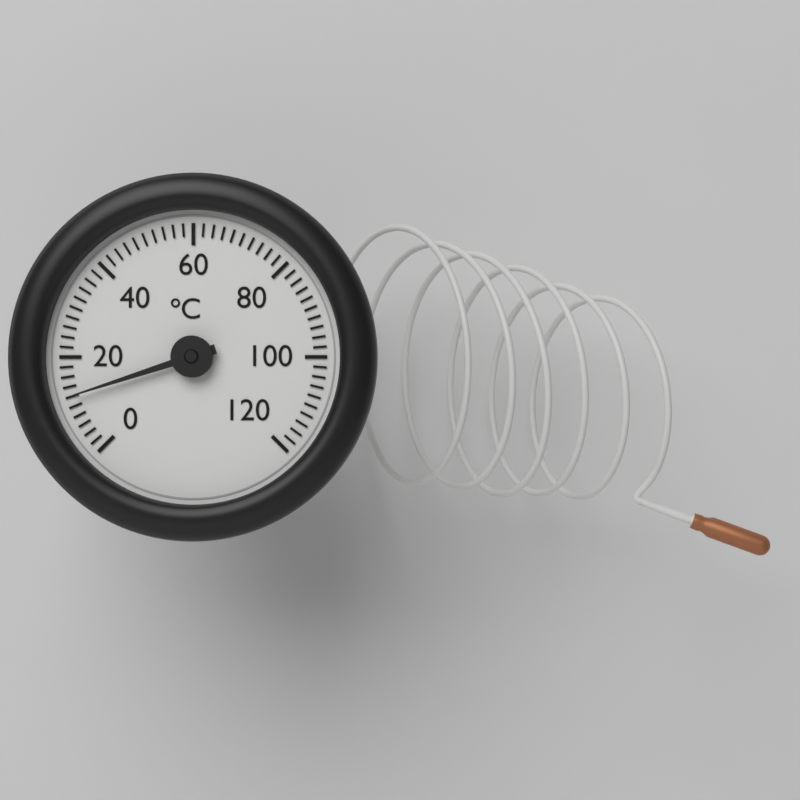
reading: 12 °C
